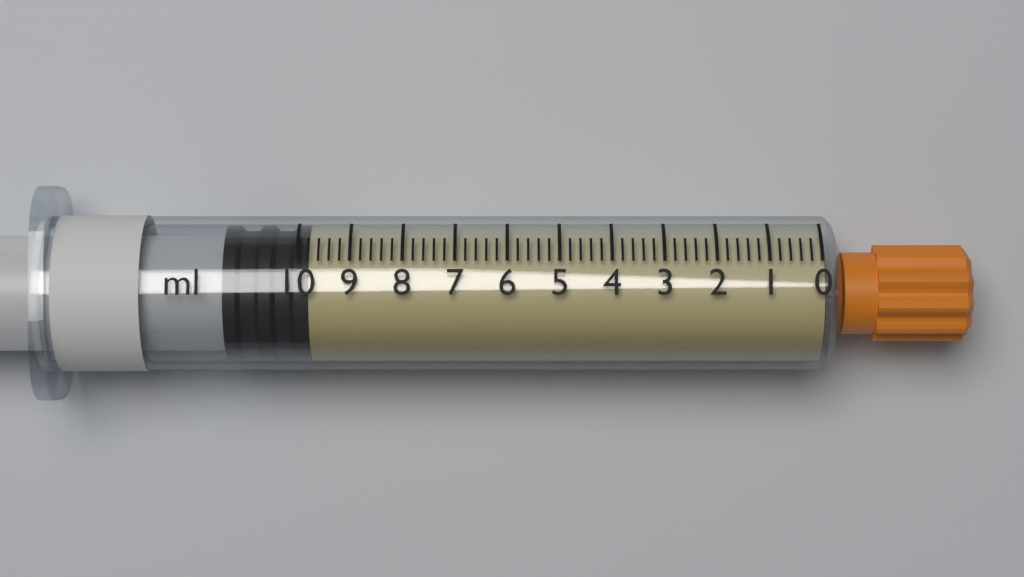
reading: 9.8 ml
